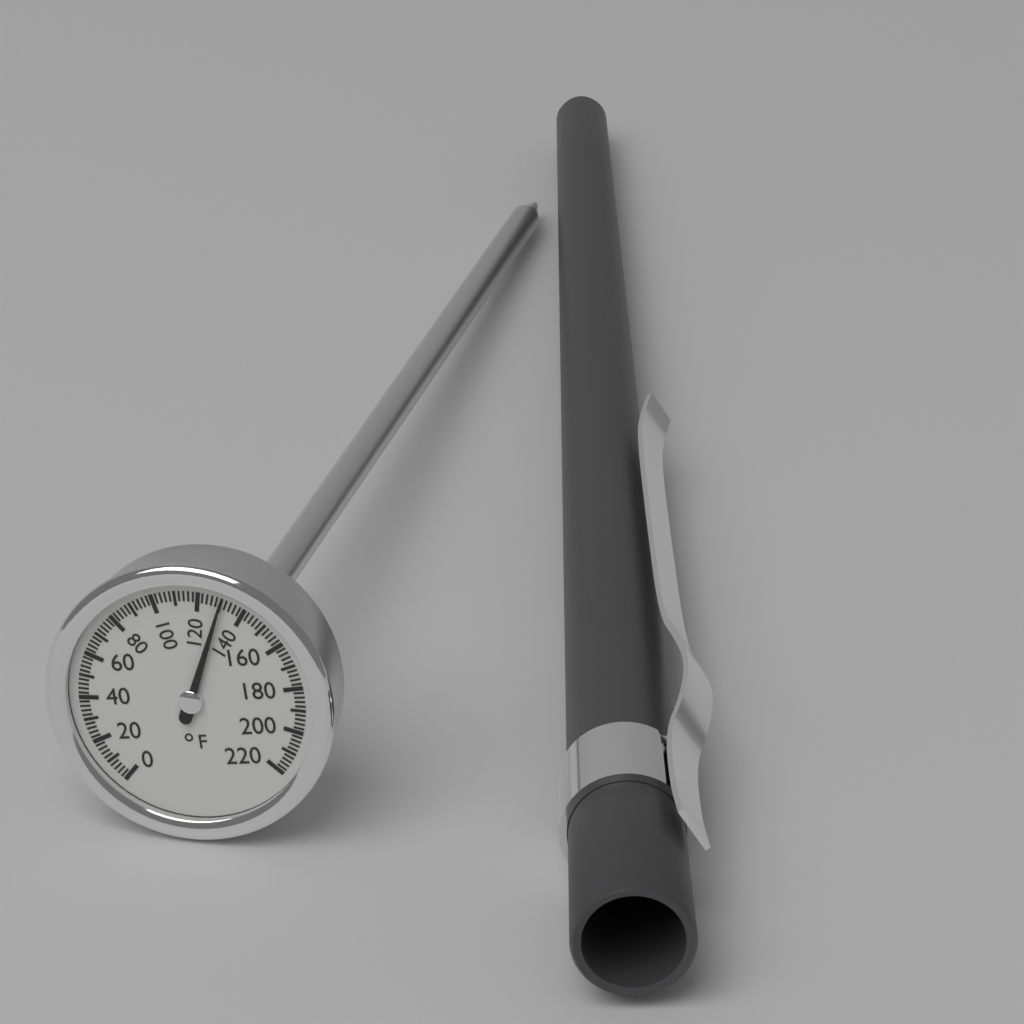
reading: 130 °F
